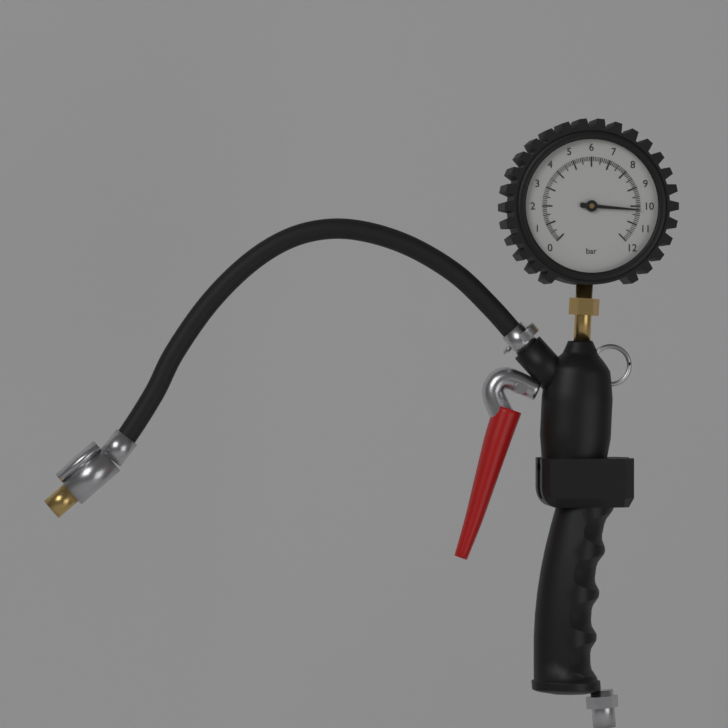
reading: 10.2 bar
